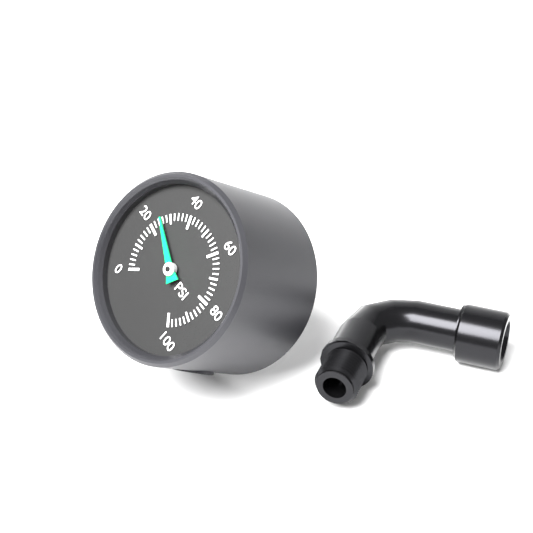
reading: 26 psi
